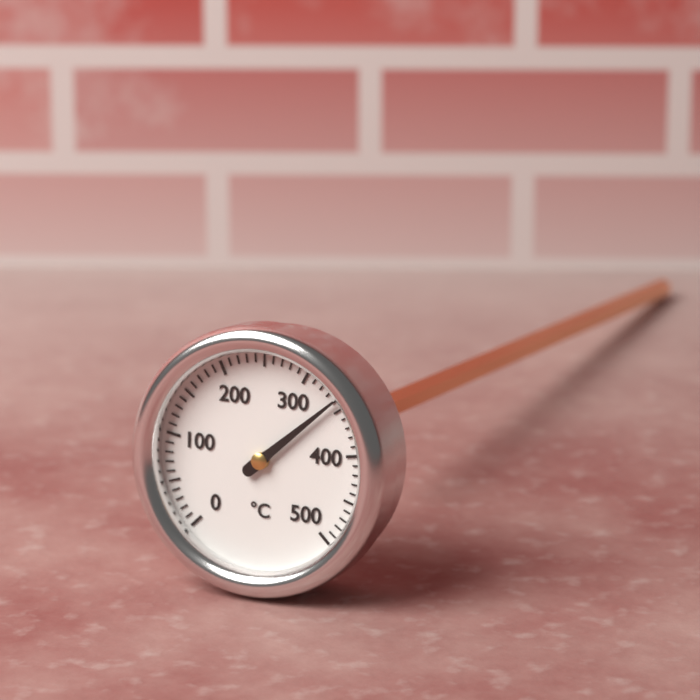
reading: 340 °C
